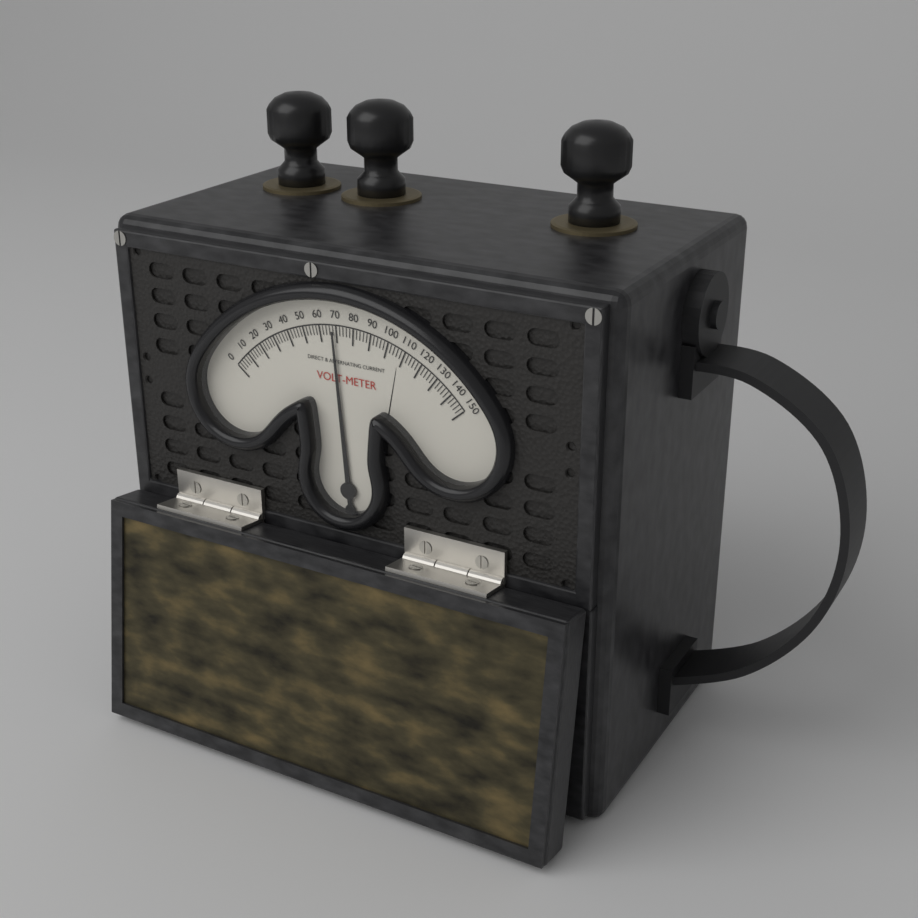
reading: 68 V
